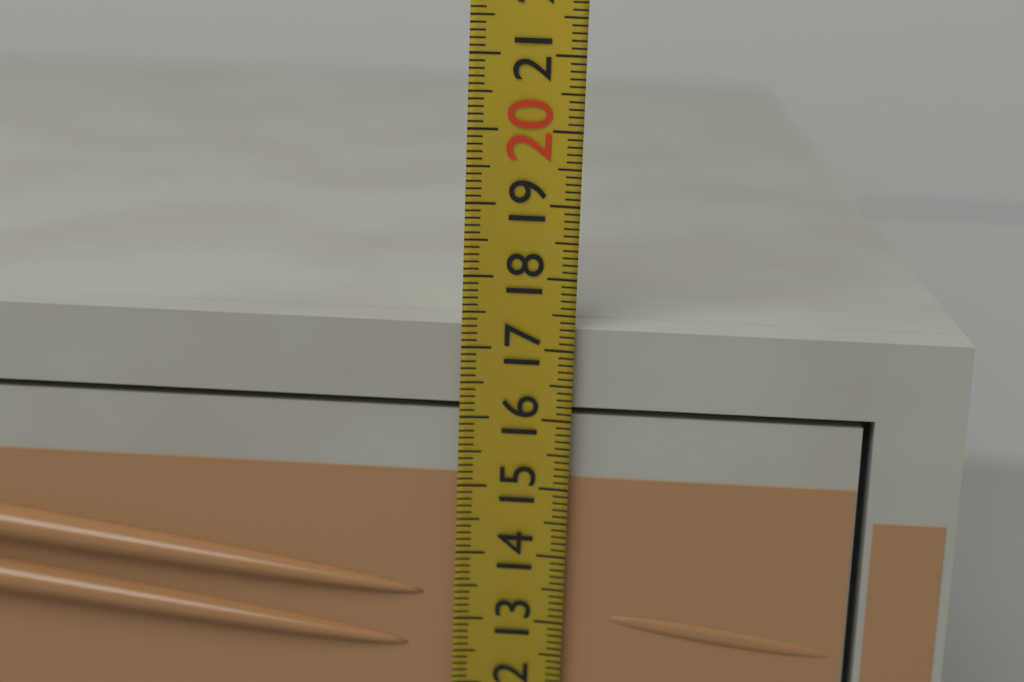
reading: 17.3 (no unit)
